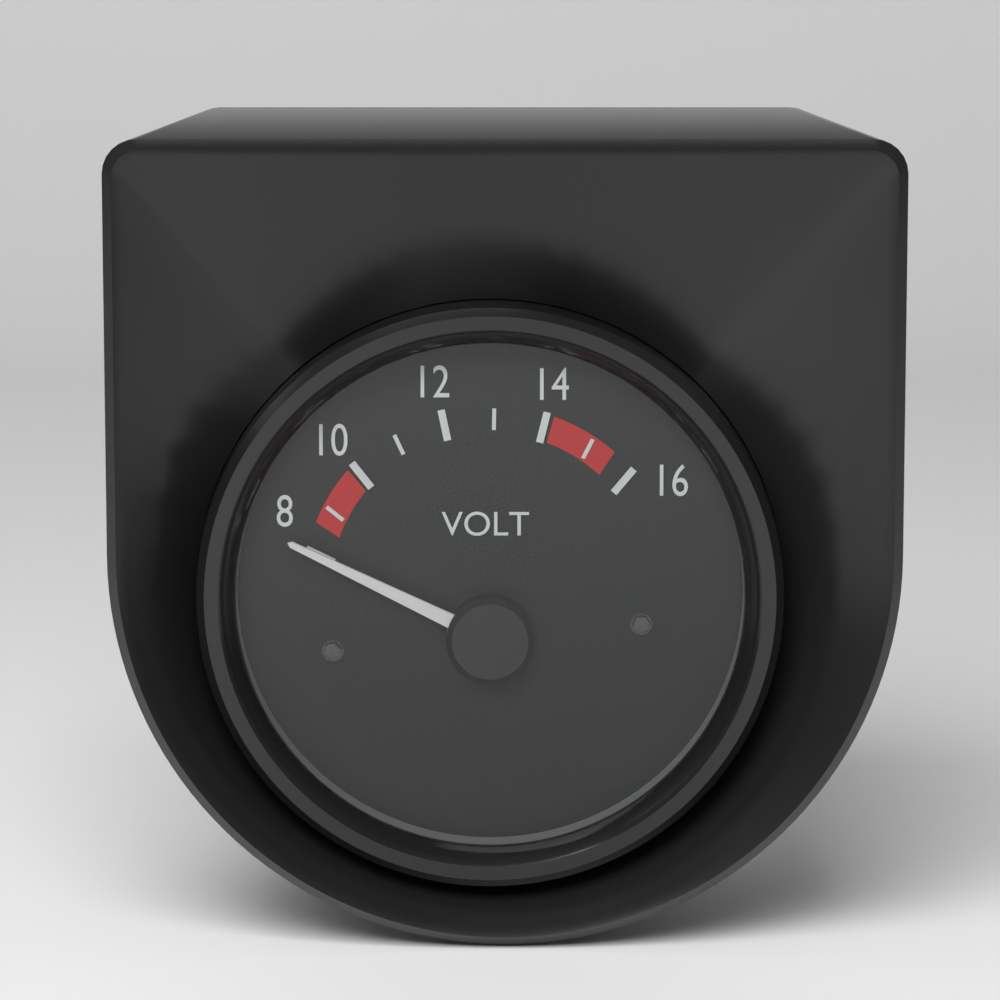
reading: 8 V
